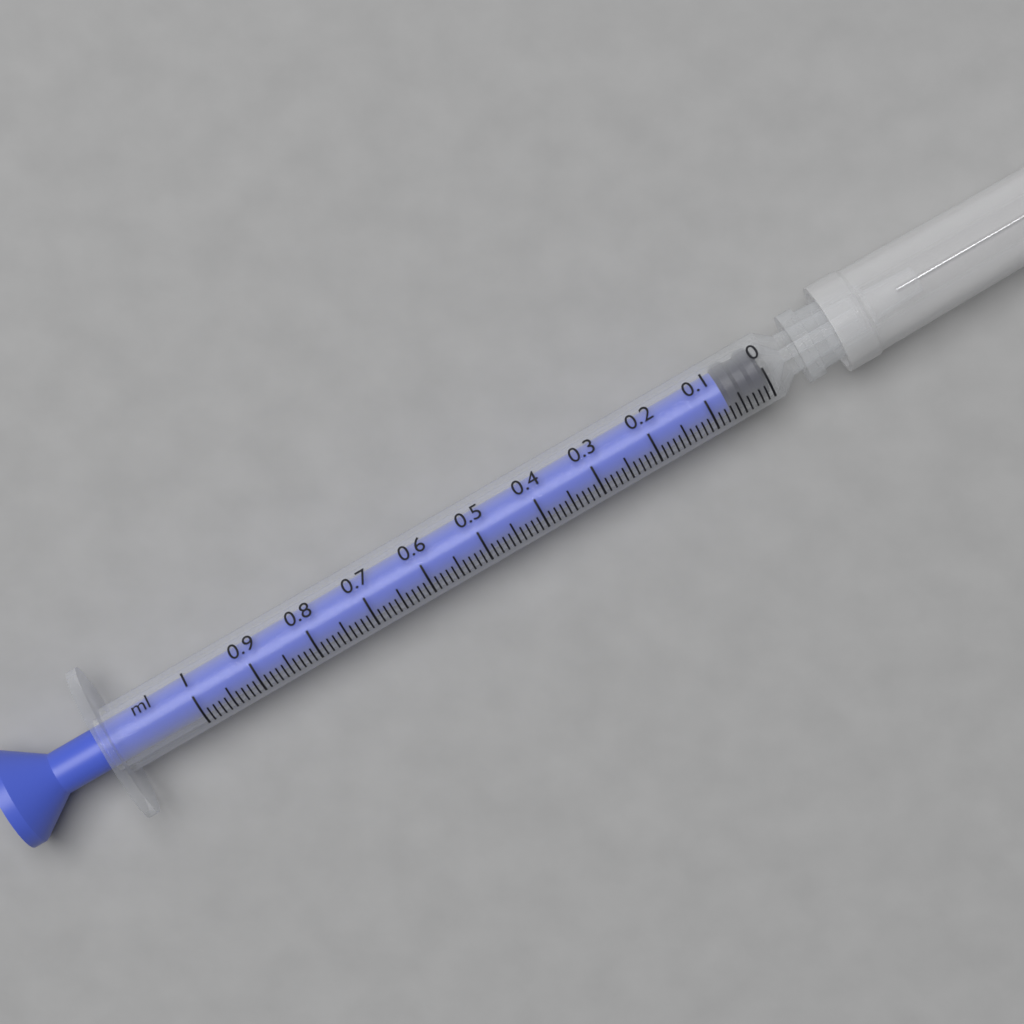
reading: 0.00 ml
